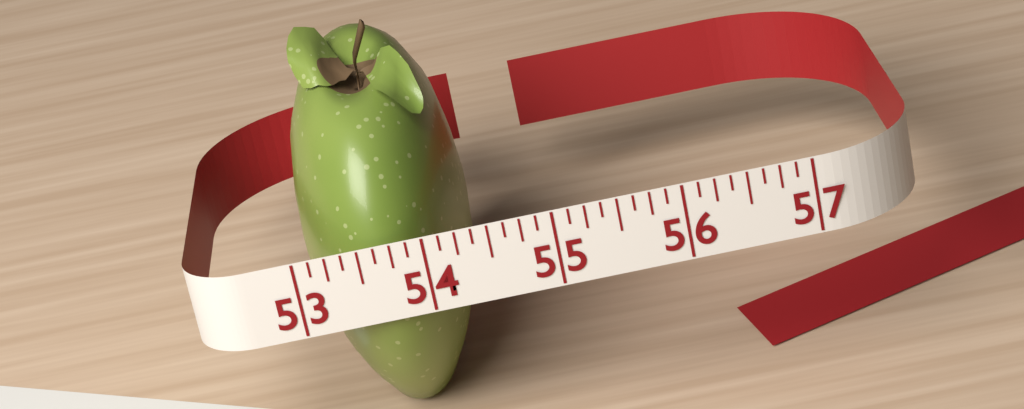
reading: 54.375 (no unit)
